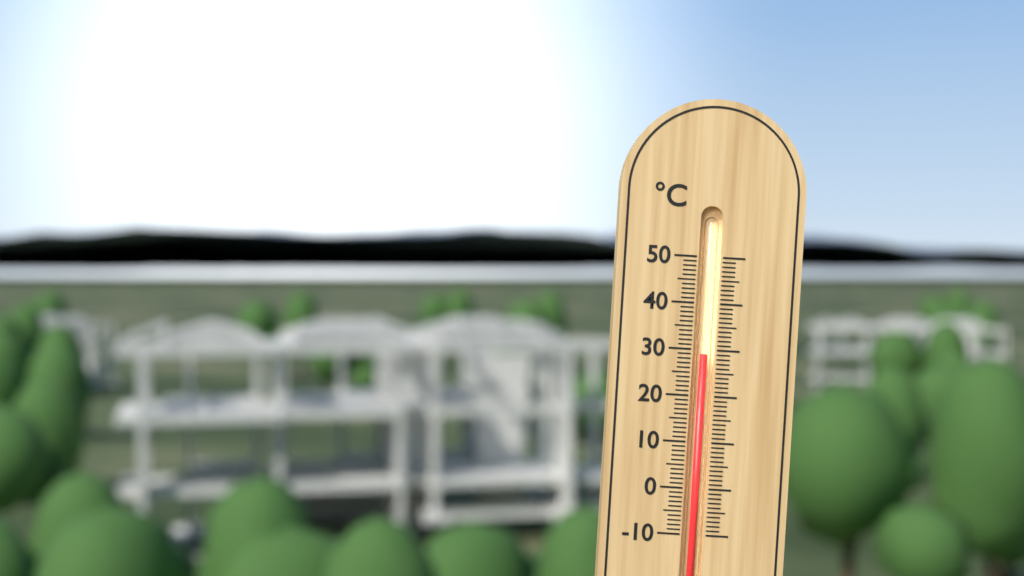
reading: 29 °C
